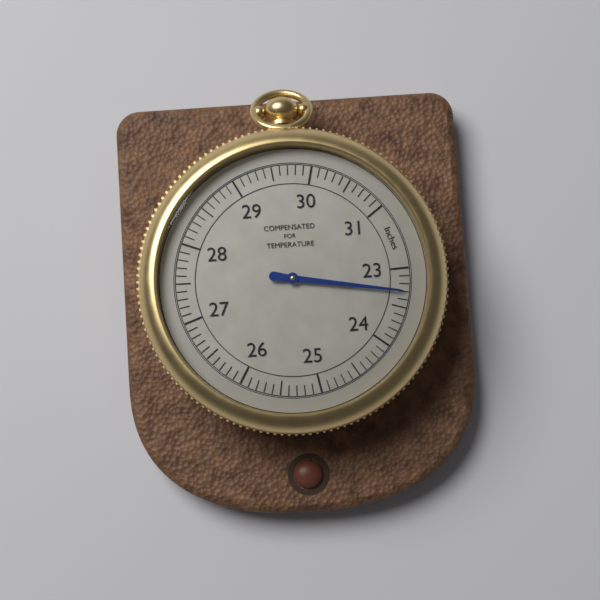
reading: 23.3 inches
